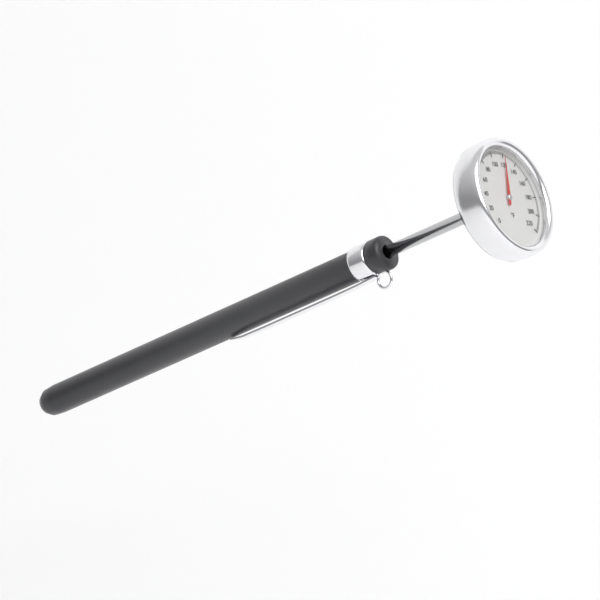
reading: 122 °F
